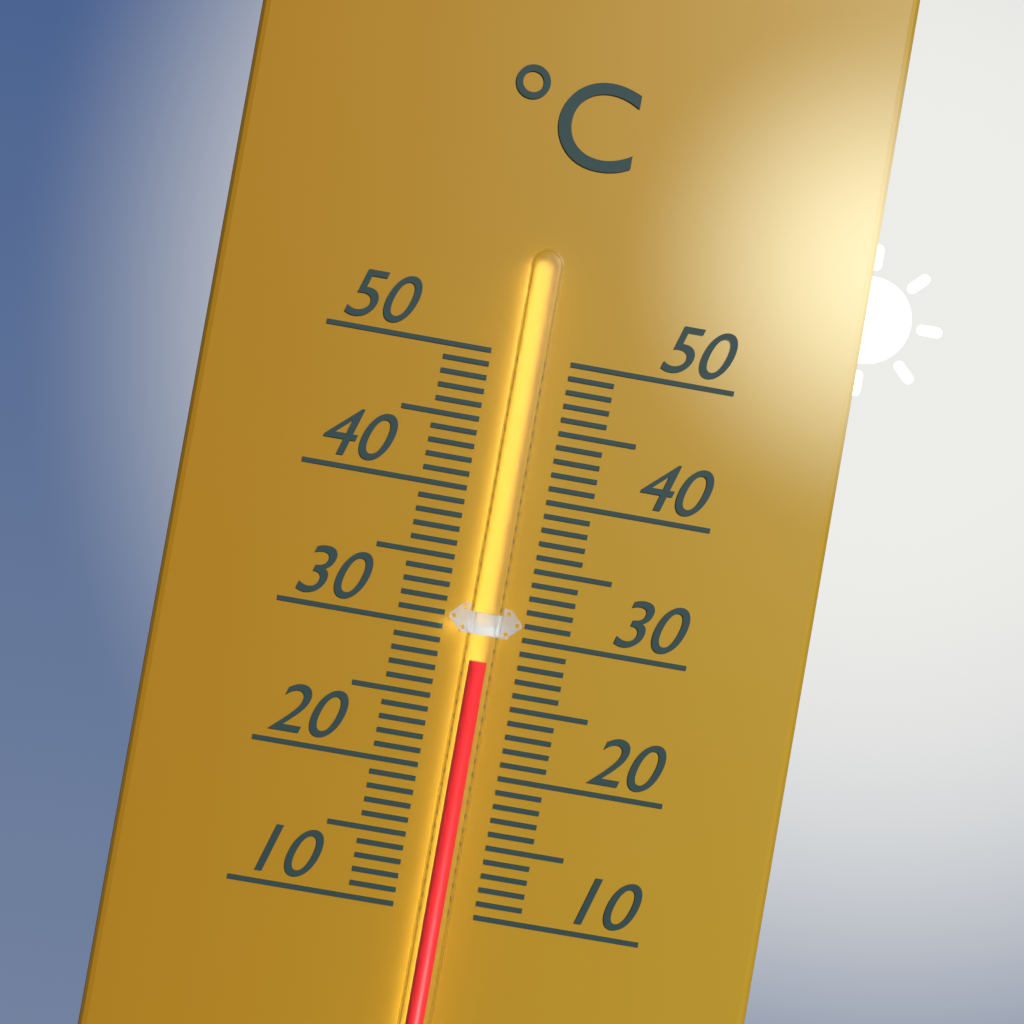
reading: 28 °C
